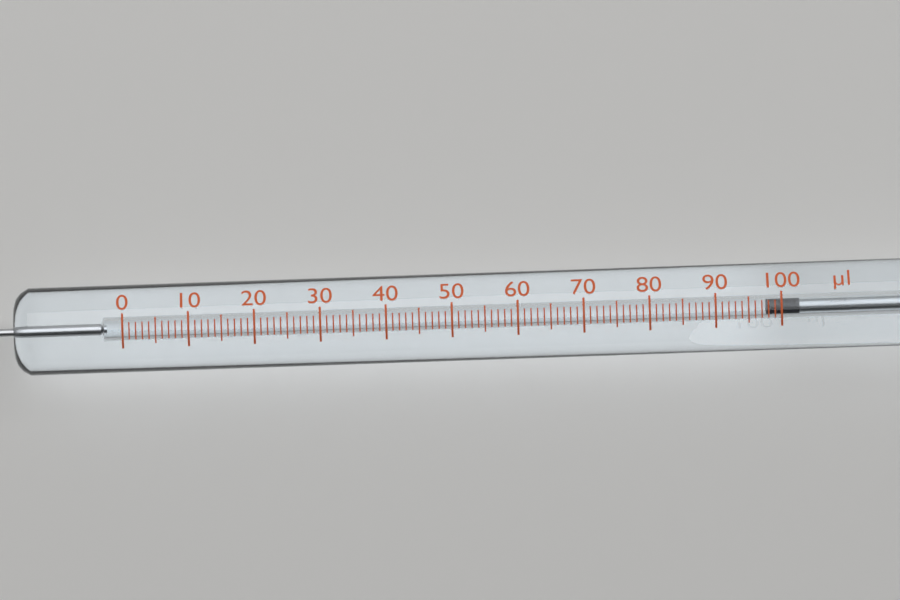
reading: 98 µl
